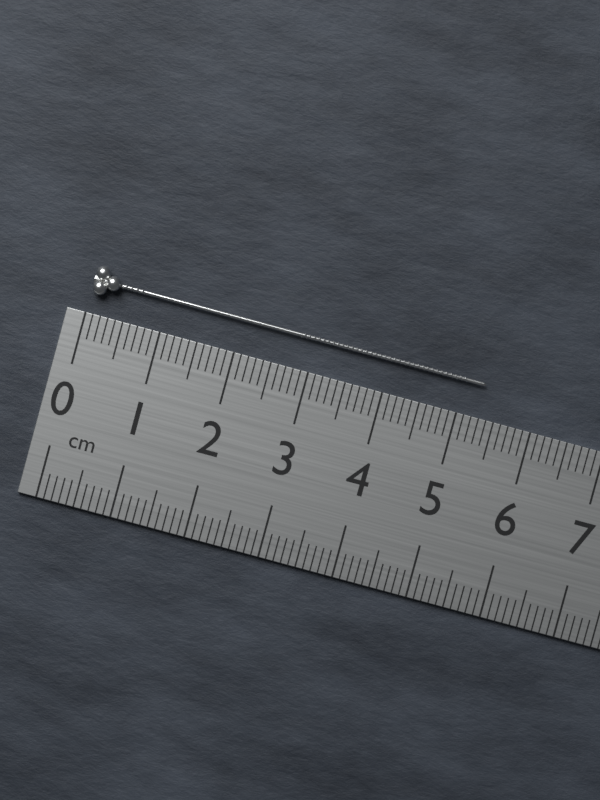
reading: 5.3 cm
